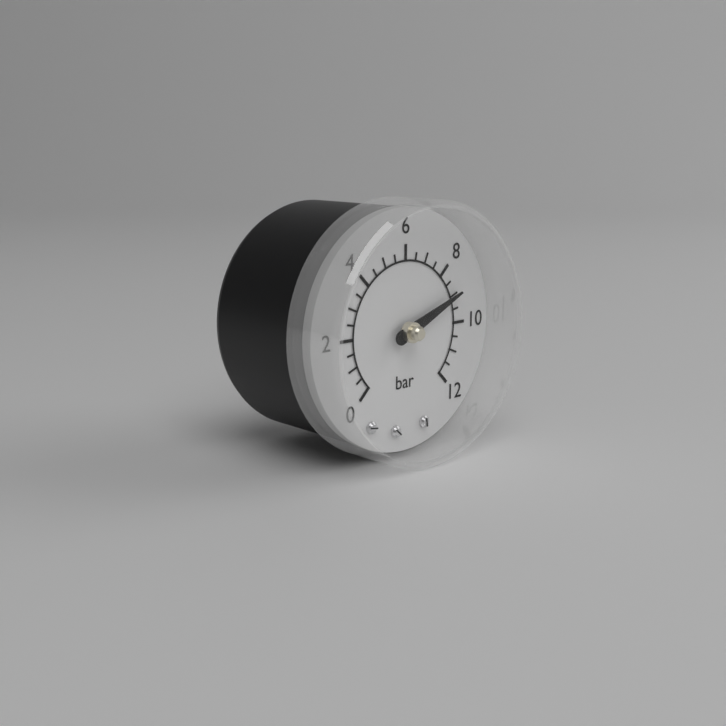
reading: 9.0 bar
